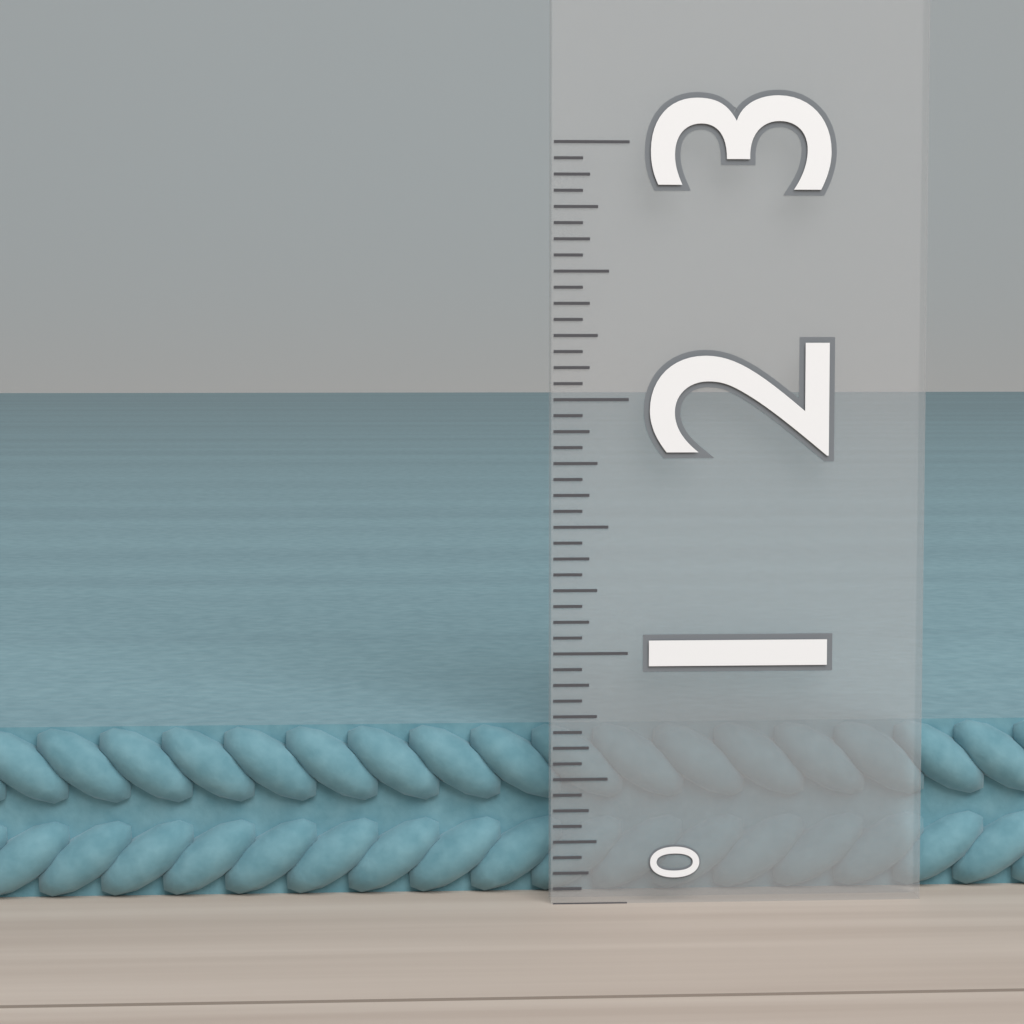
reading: 0.6875 (no unit)
